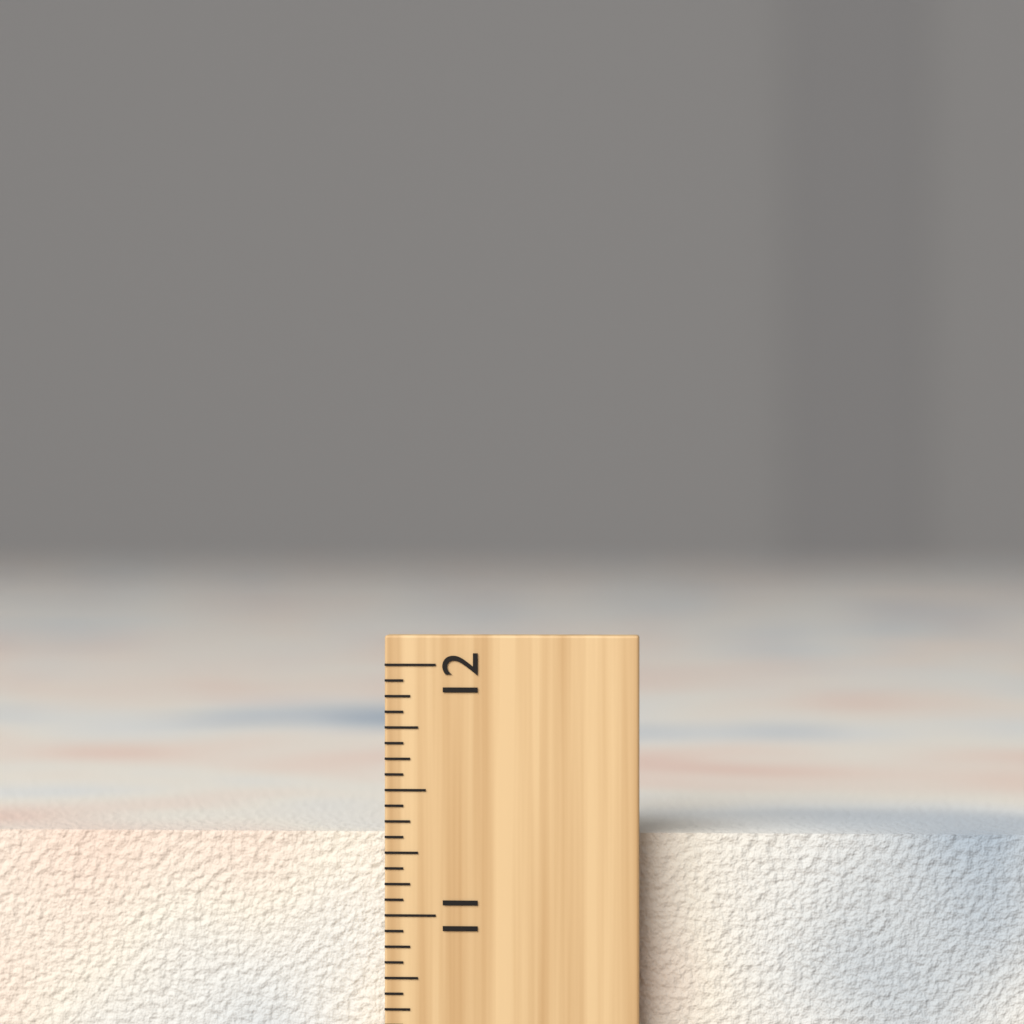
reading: 11.3125 inch
